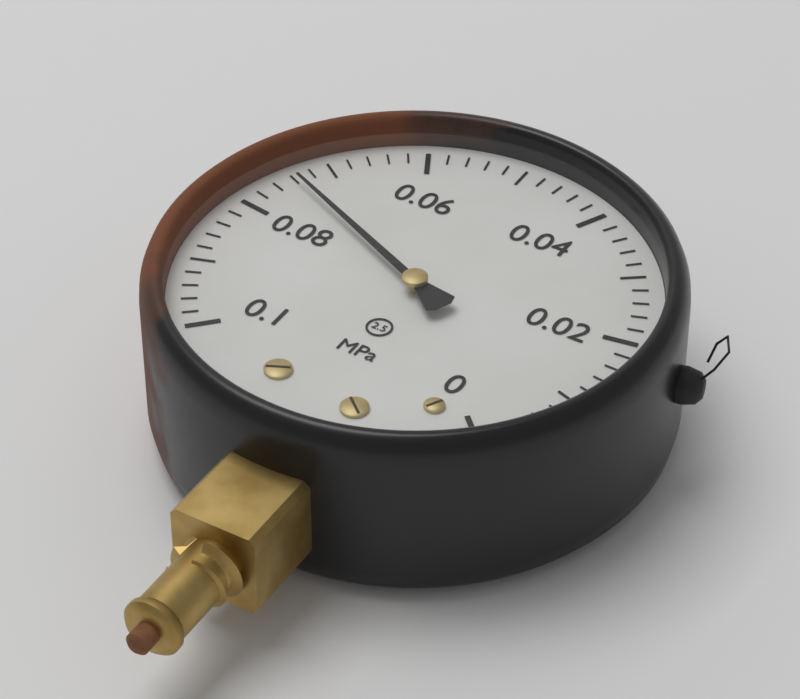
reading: 0.074 MPa
